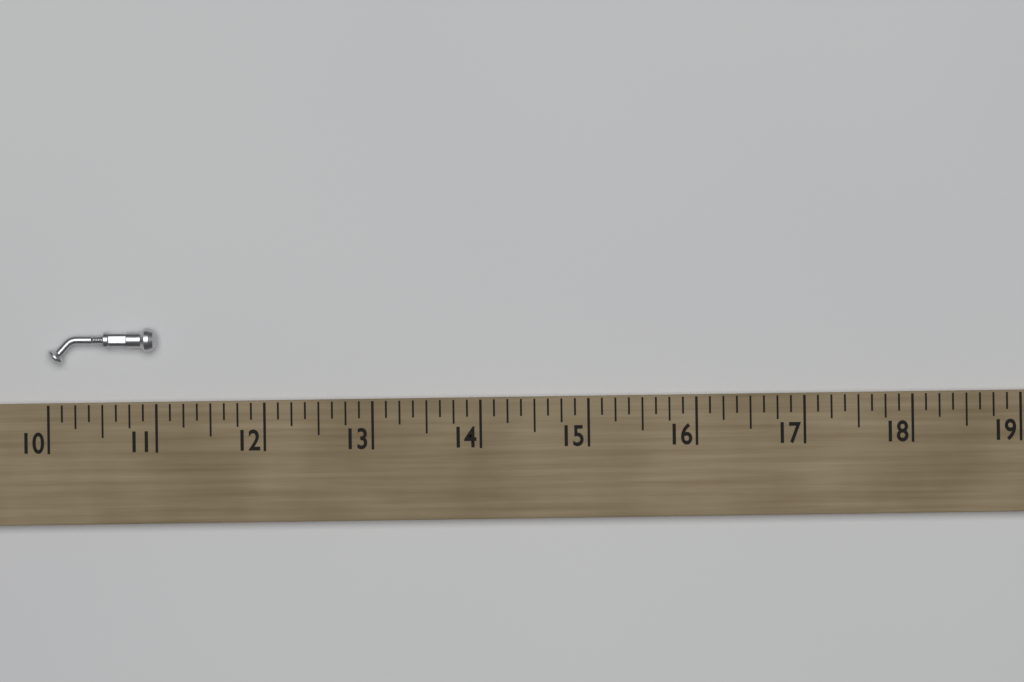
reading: 11.000 (no unit)
